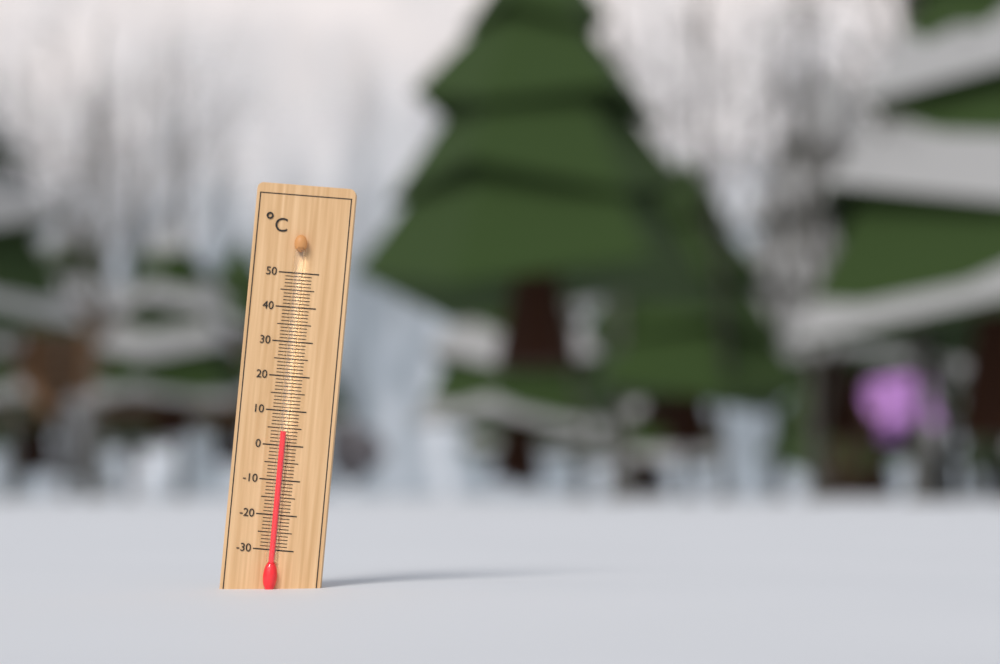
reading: 4 °C
